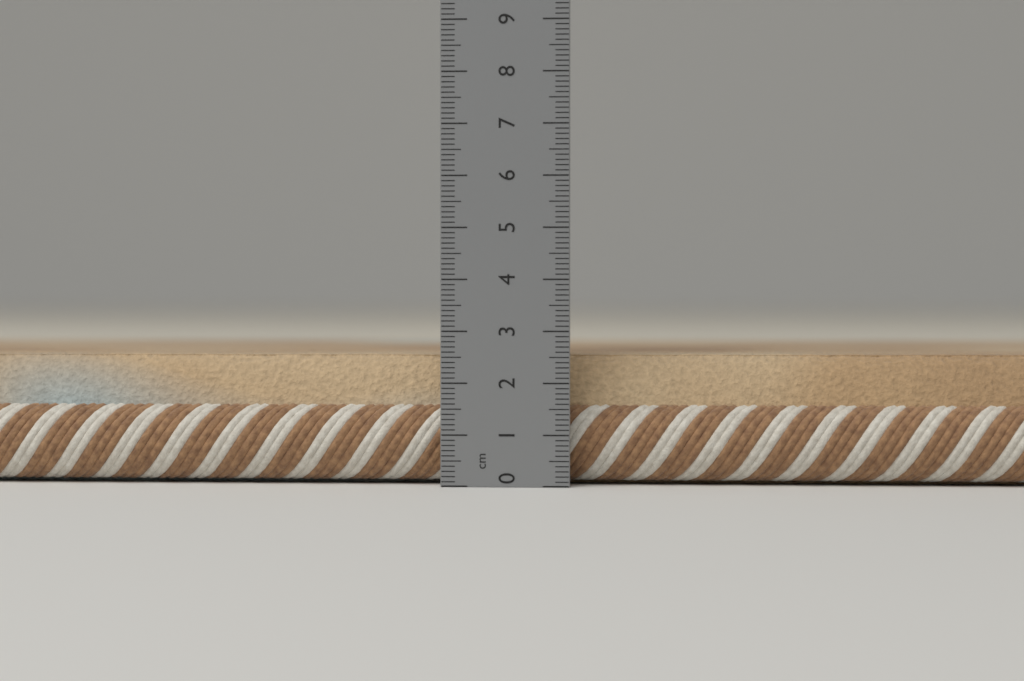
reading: 2.6 cm
